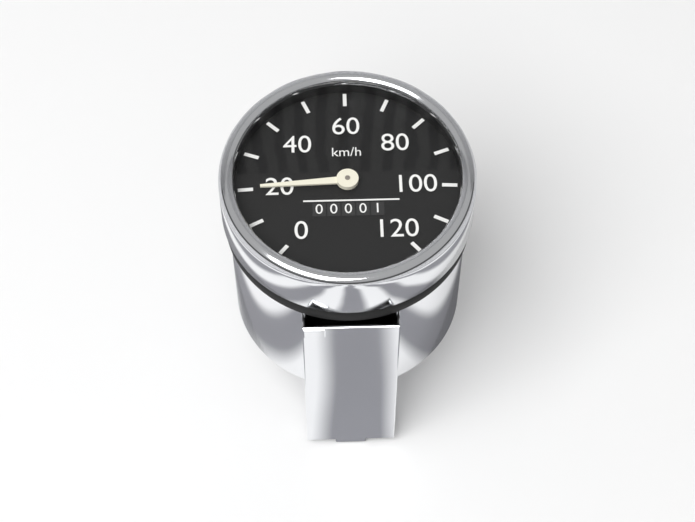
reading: 20 km/h
